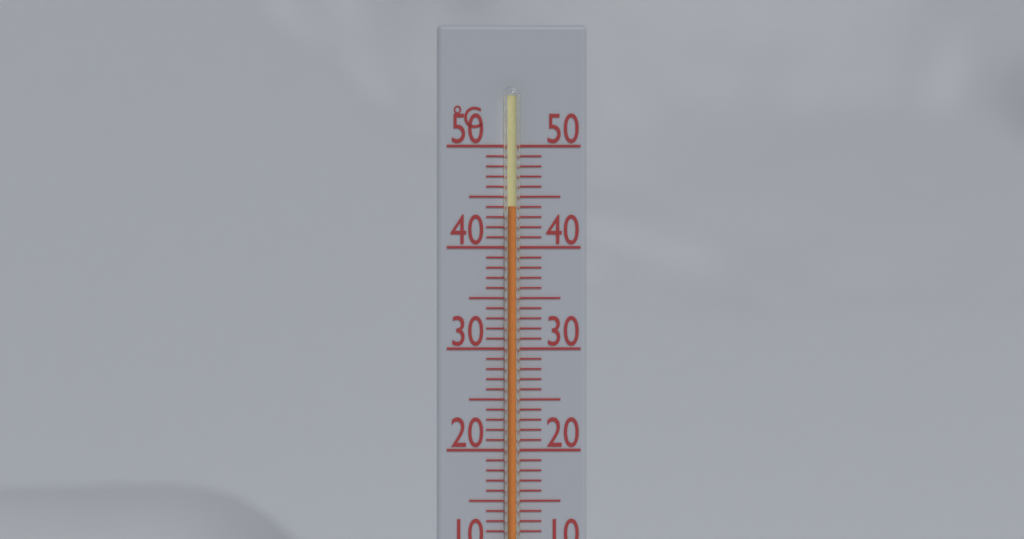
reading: 44 °C
